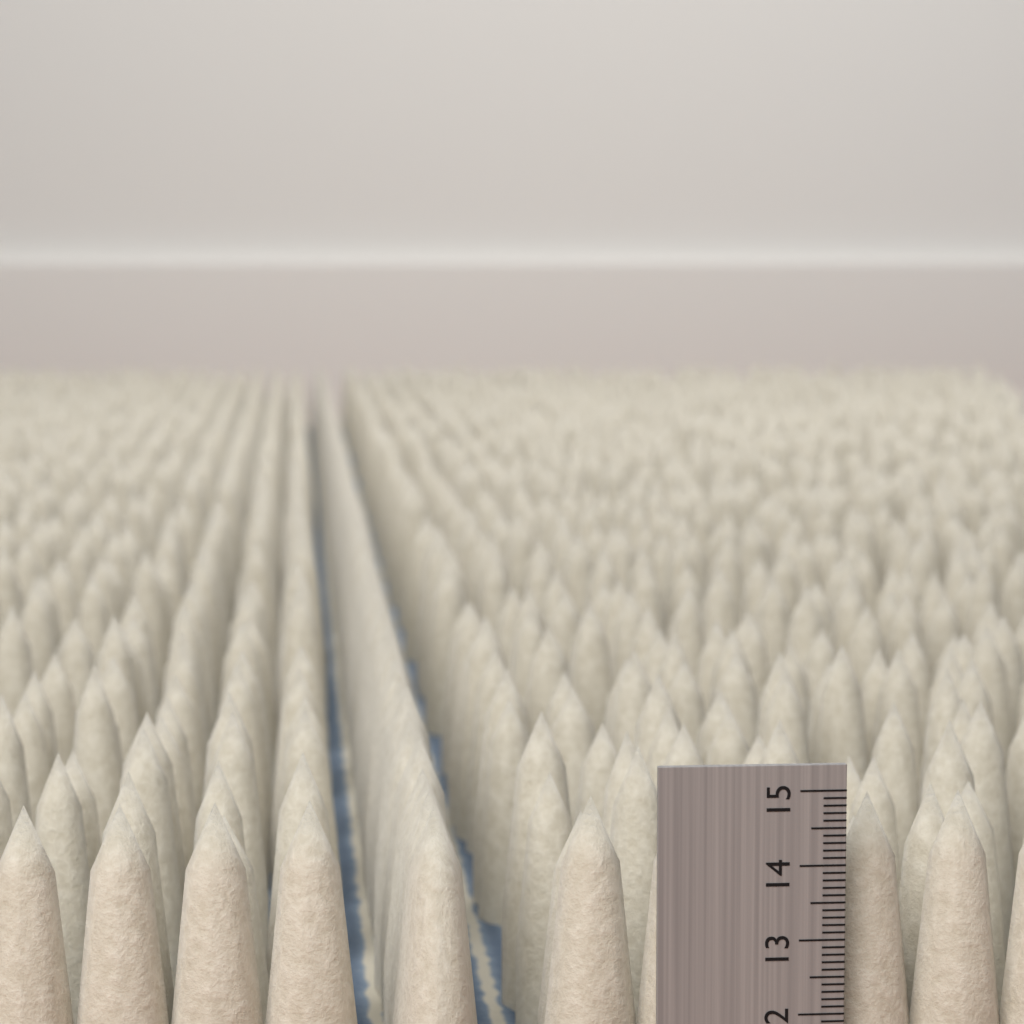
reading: 14.8 (no unit)
